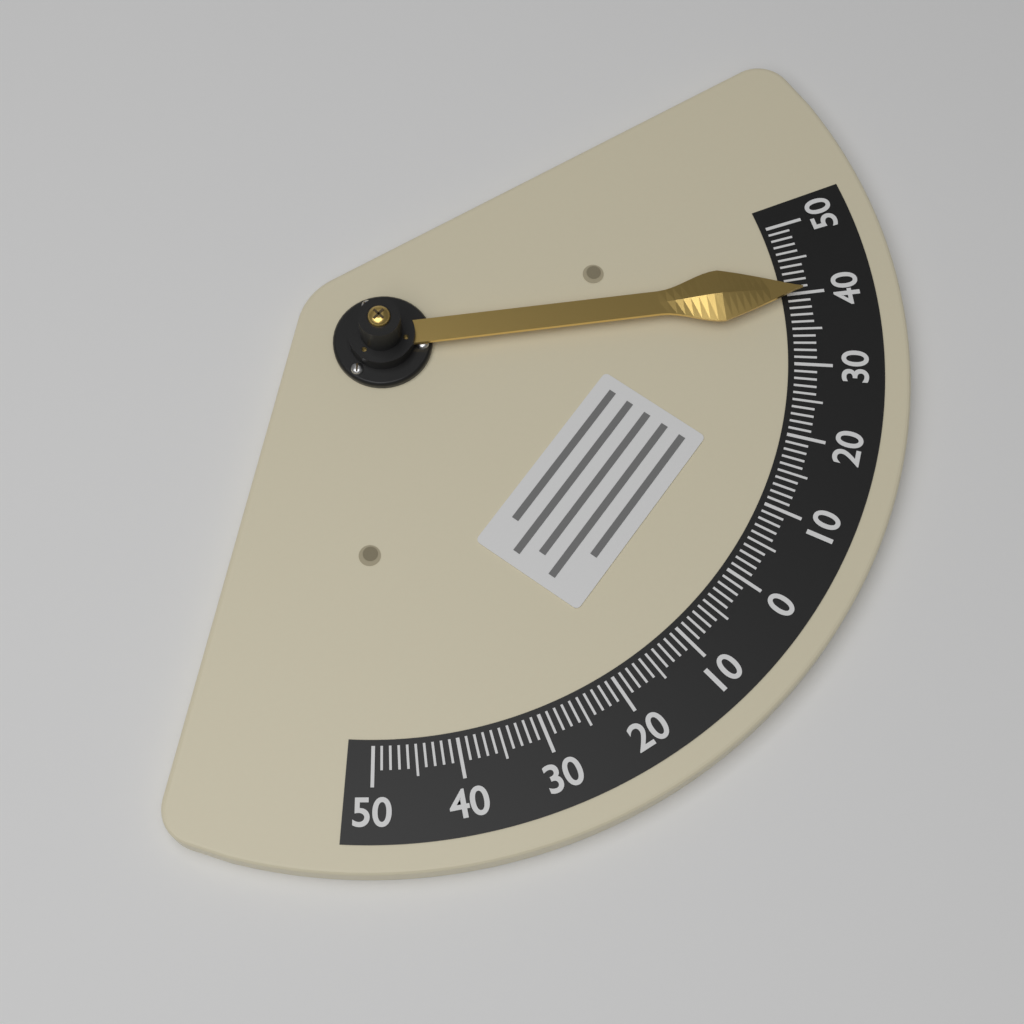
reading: 40 (no unit)
